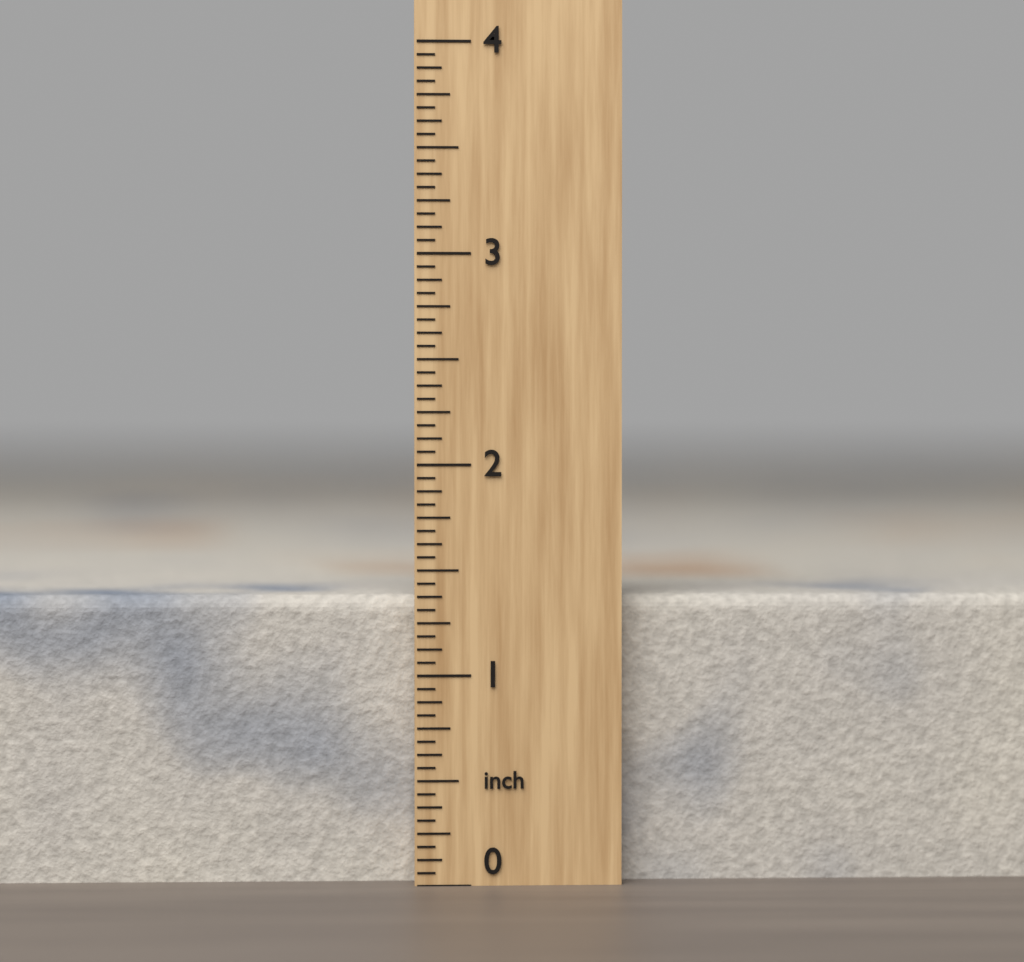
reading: 1.3750 inch
